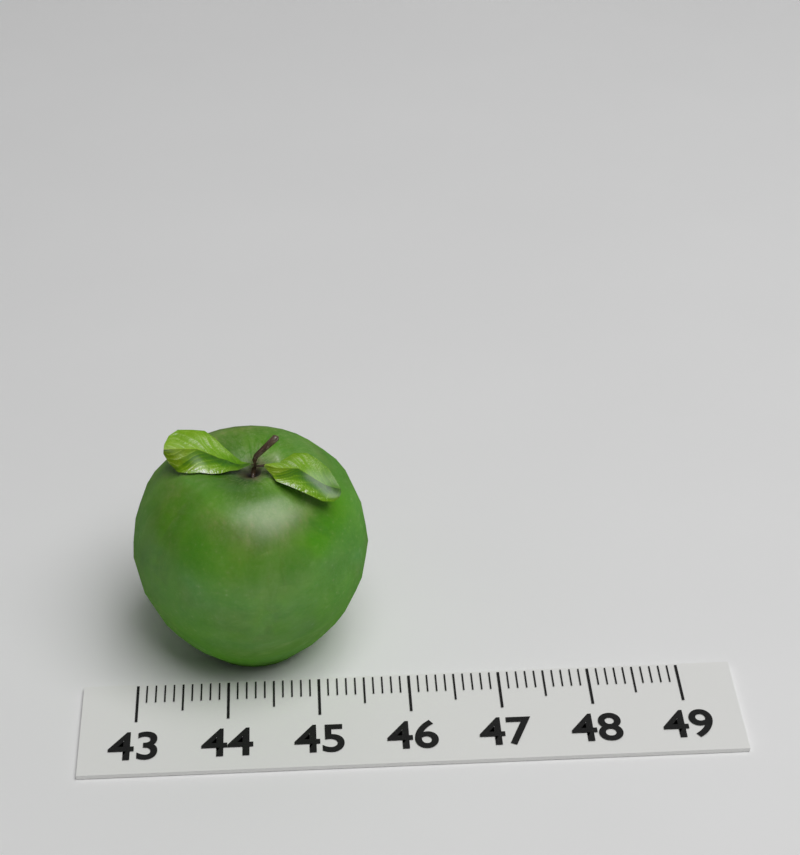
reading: 45.6 (no unit)
